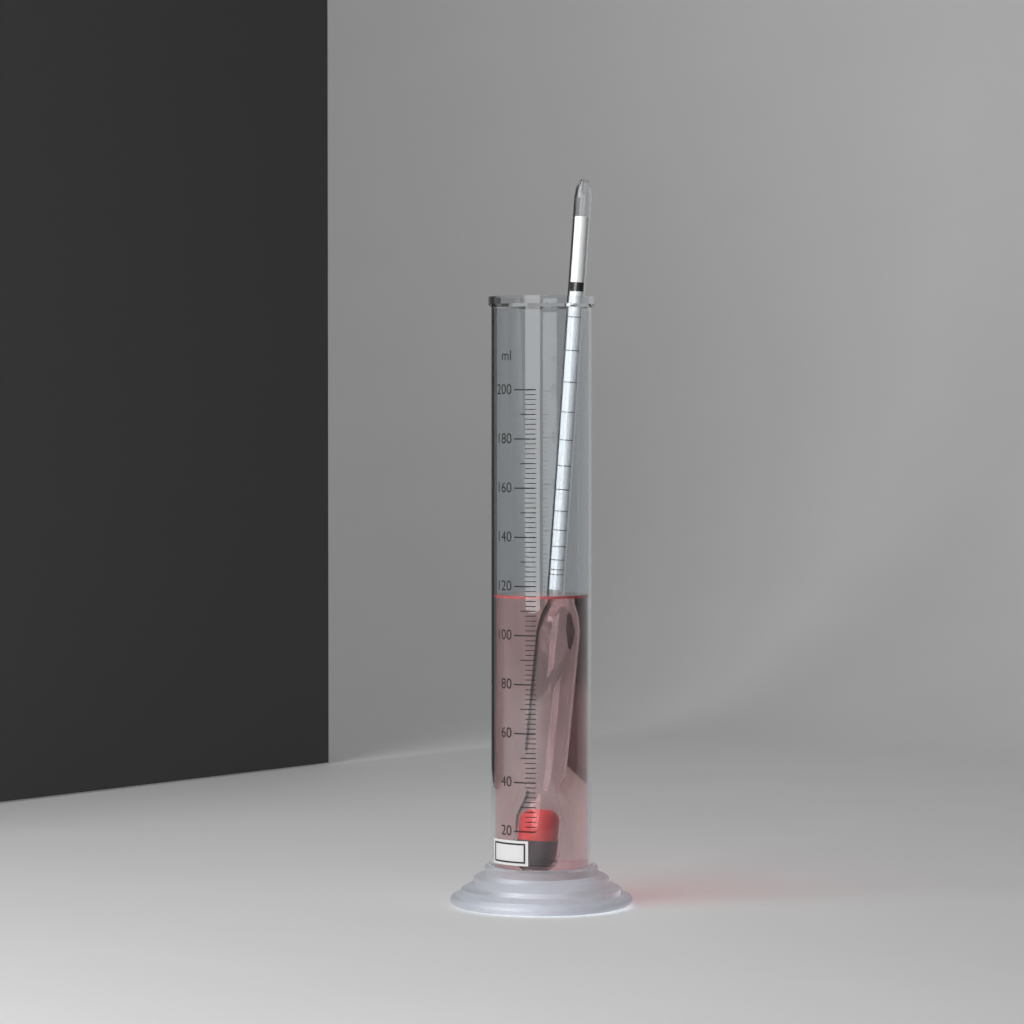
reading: 116 ml
